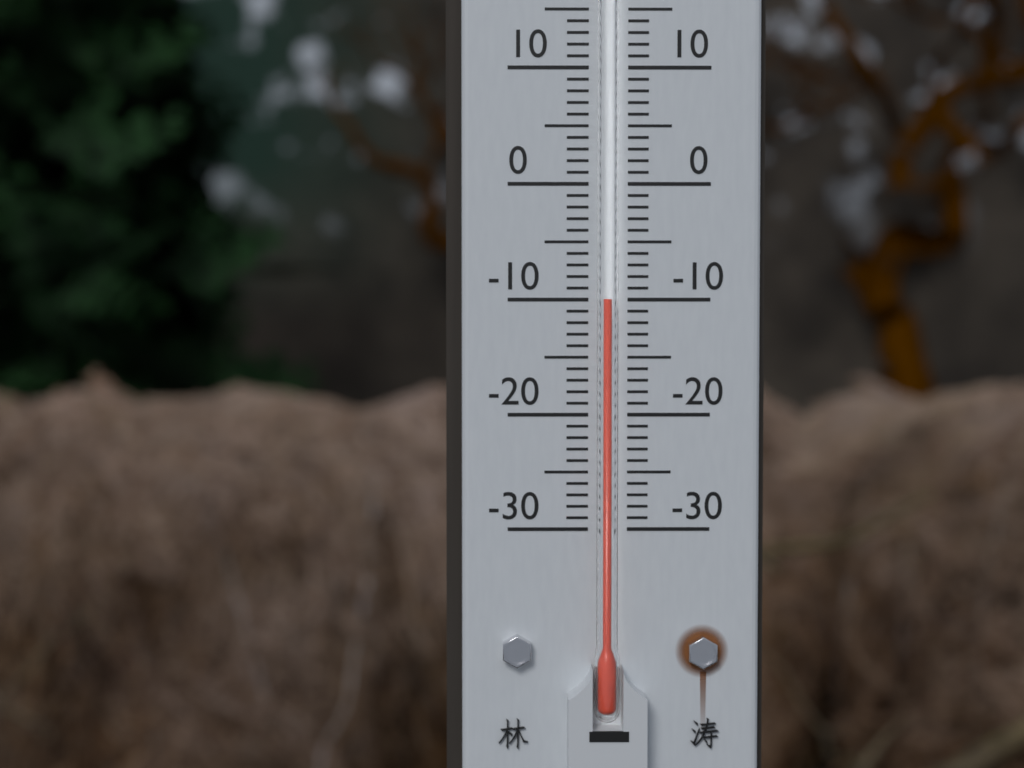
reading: -10 °C
